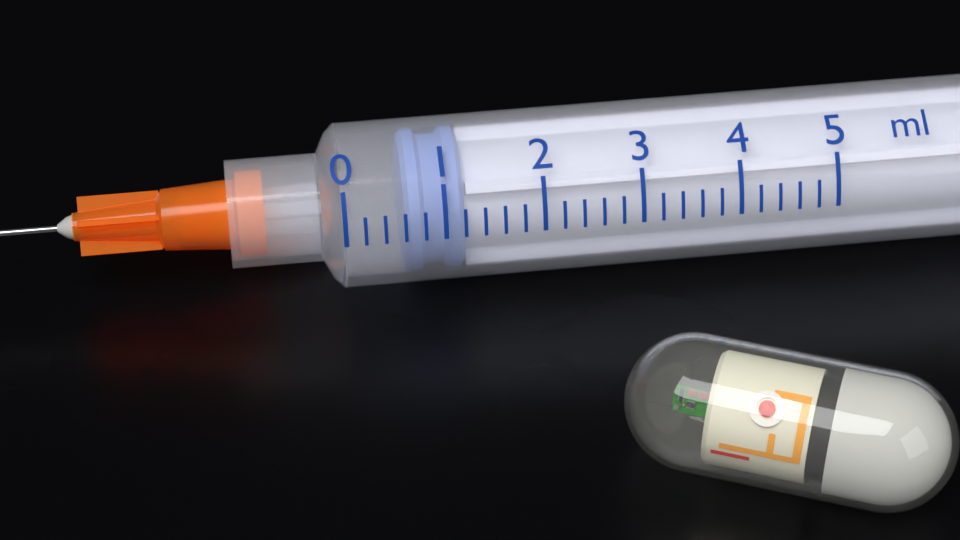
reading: 0.6 ml
